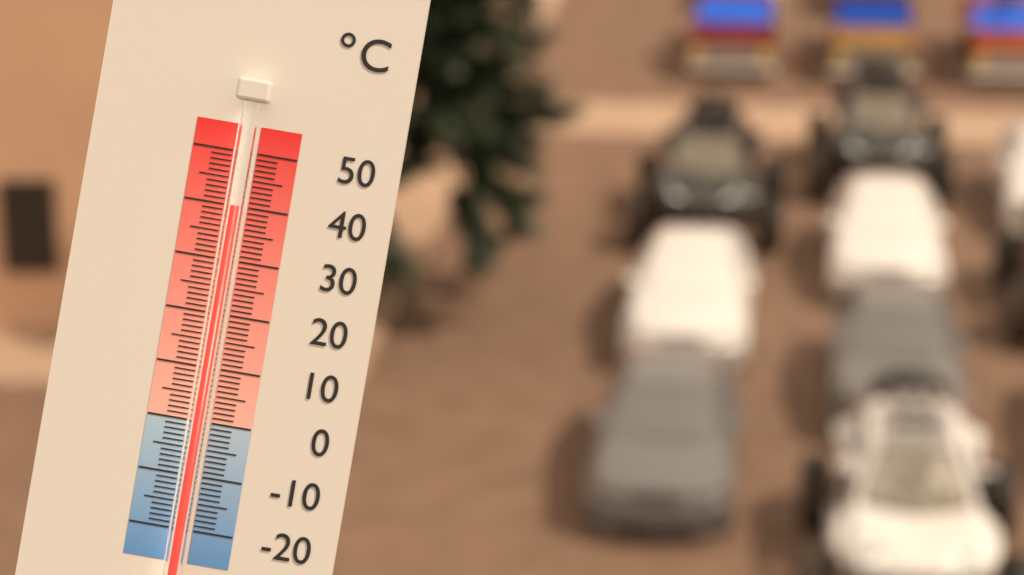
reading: 40 °C
